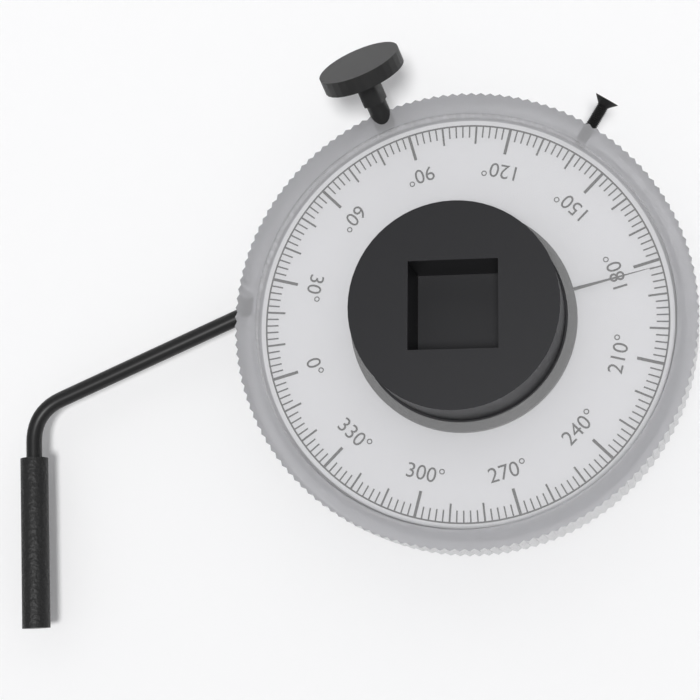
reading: 182 °
